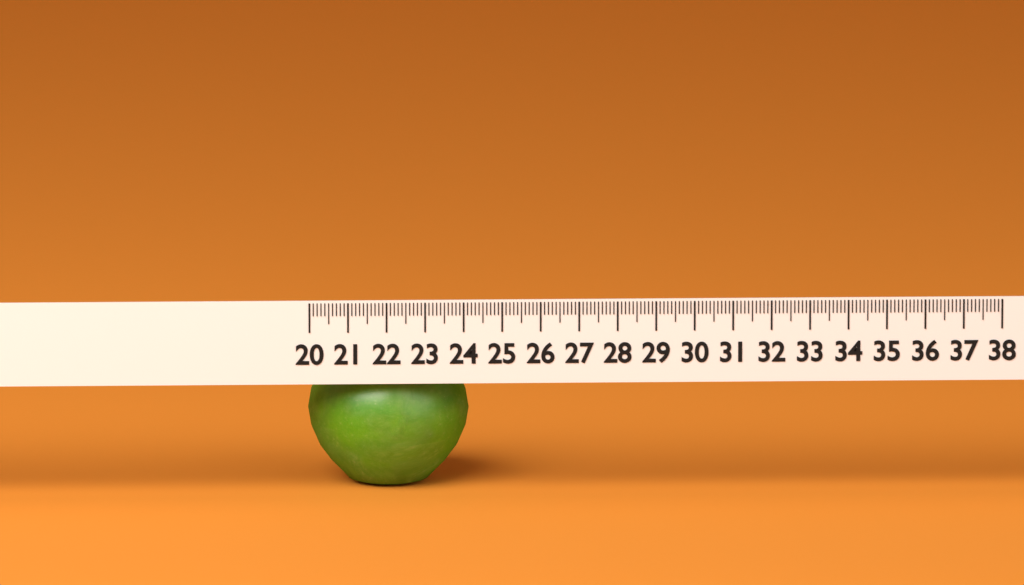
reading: 24.2 (no unit)
